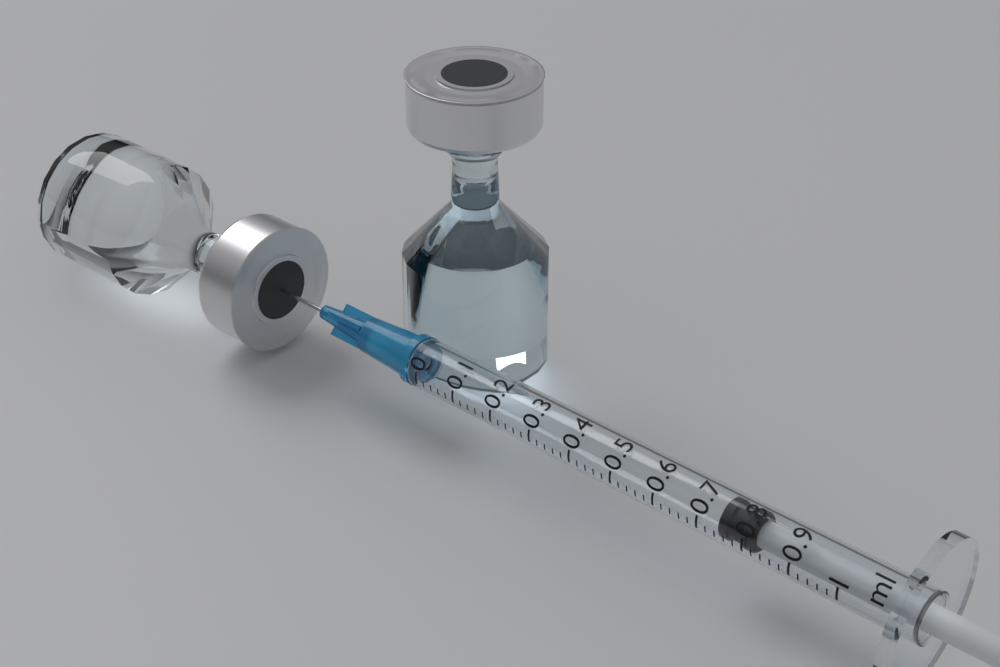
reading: 0.74 ml
